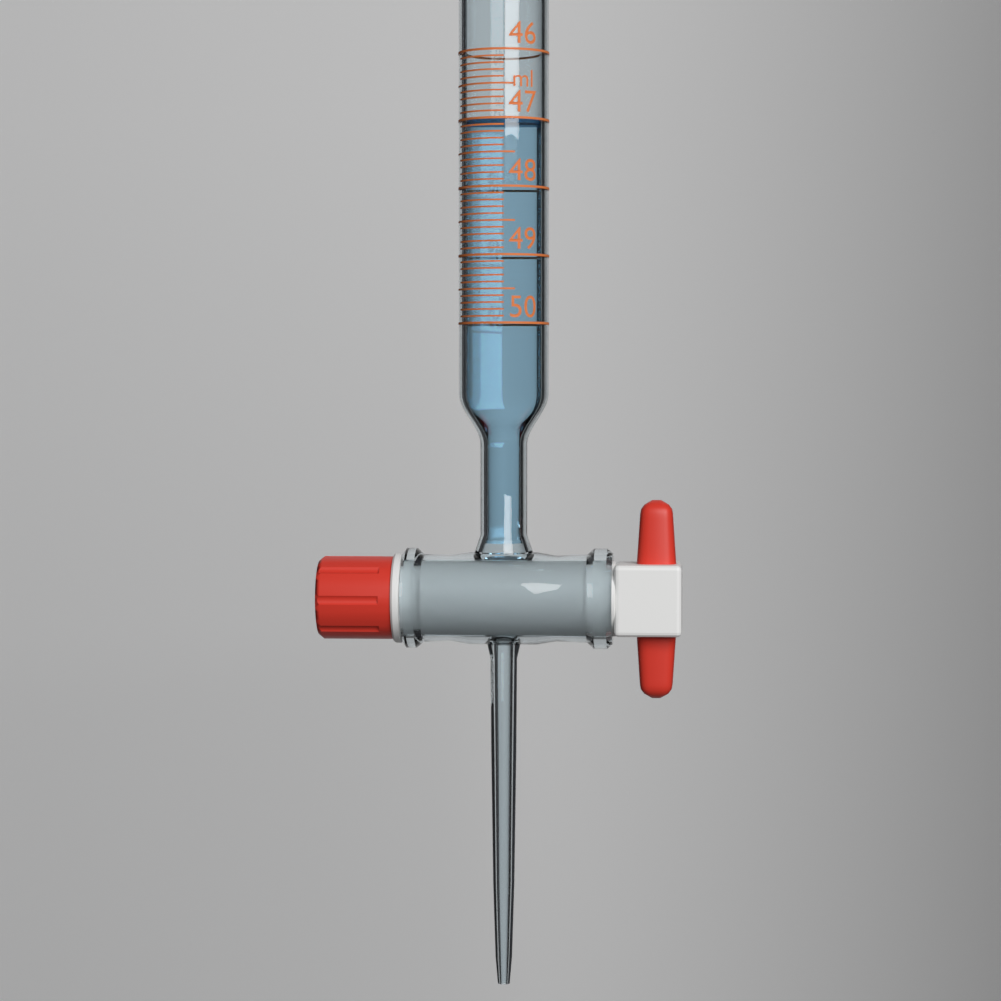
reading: 47.0 ml
